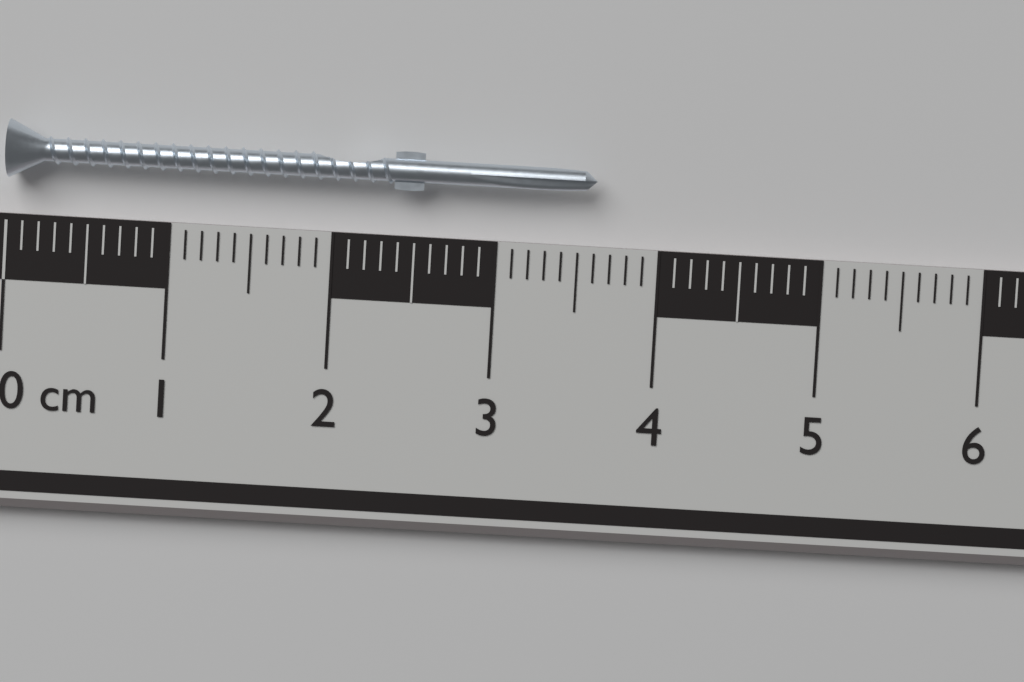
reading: 3.6 cm
